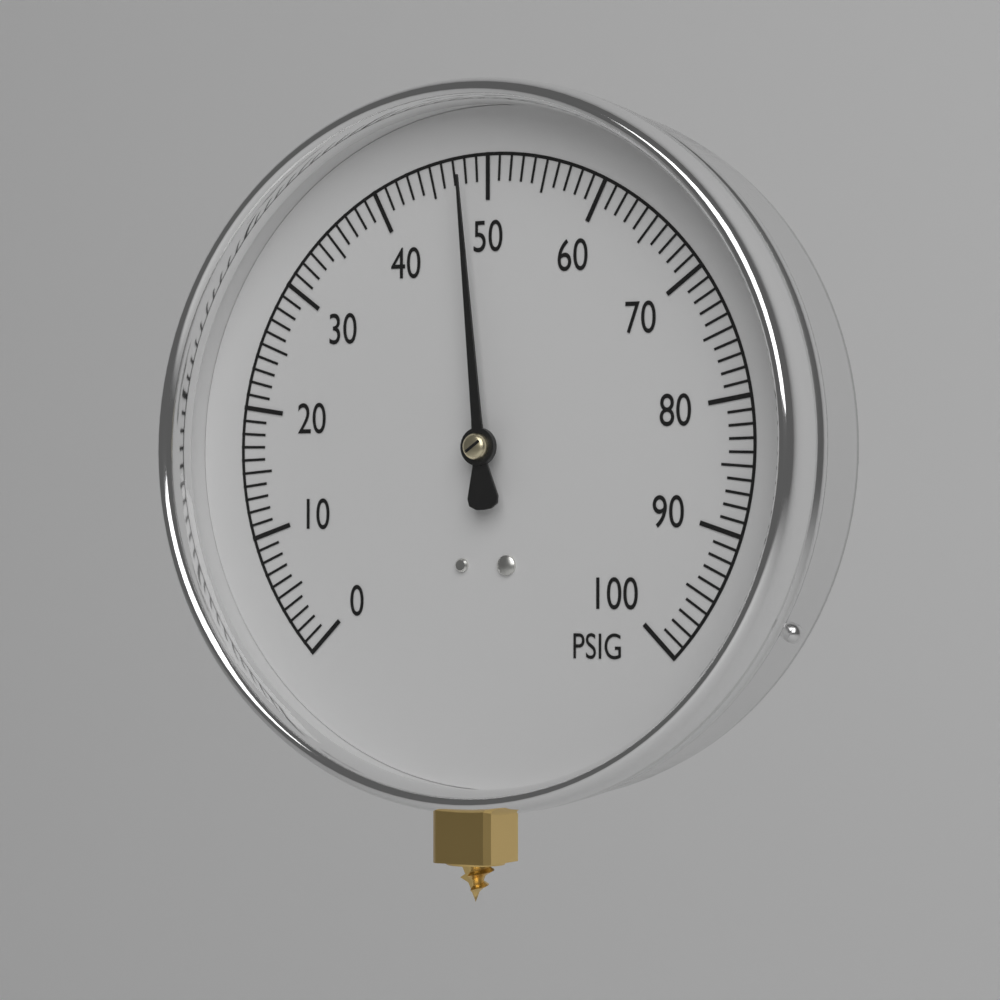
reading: 48 PSIG
